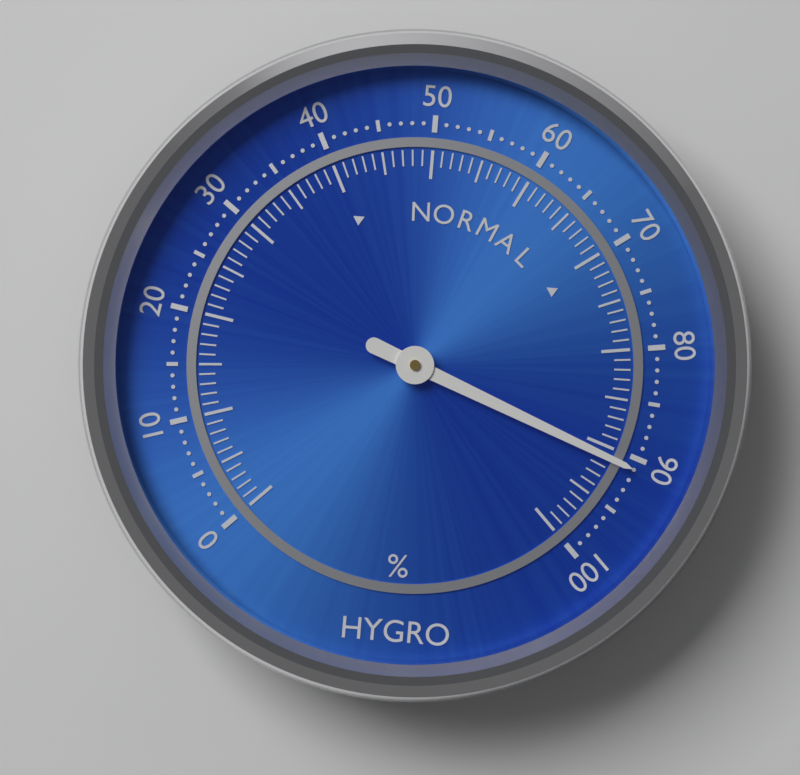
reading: 91 %
